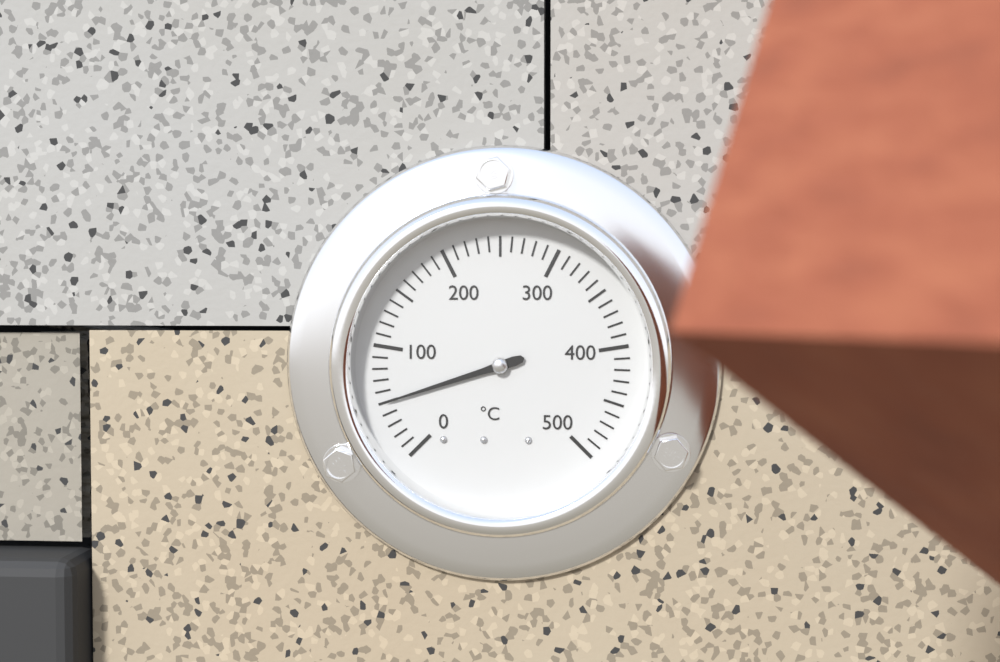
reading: 50 °C
